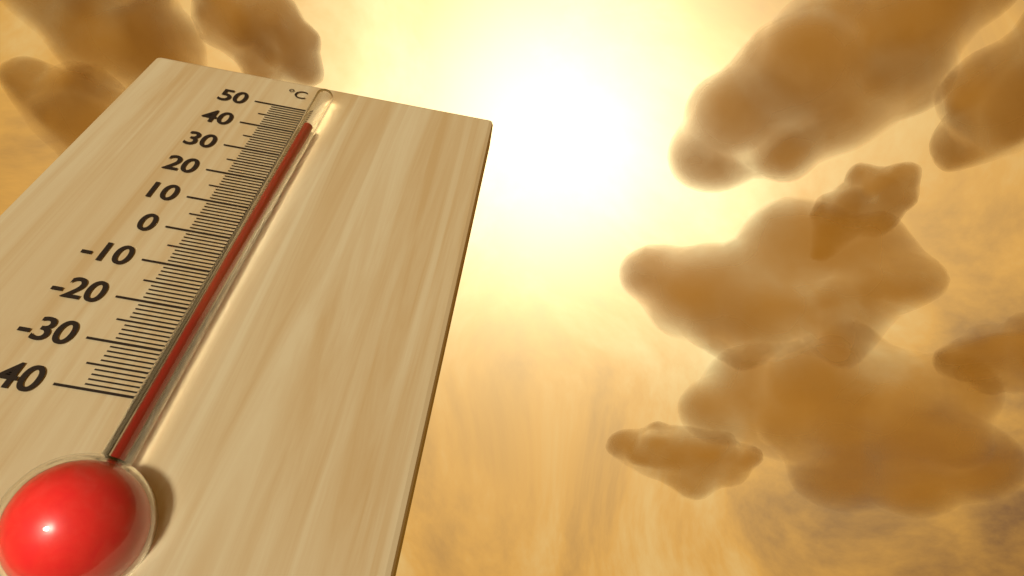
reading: 39 °C
